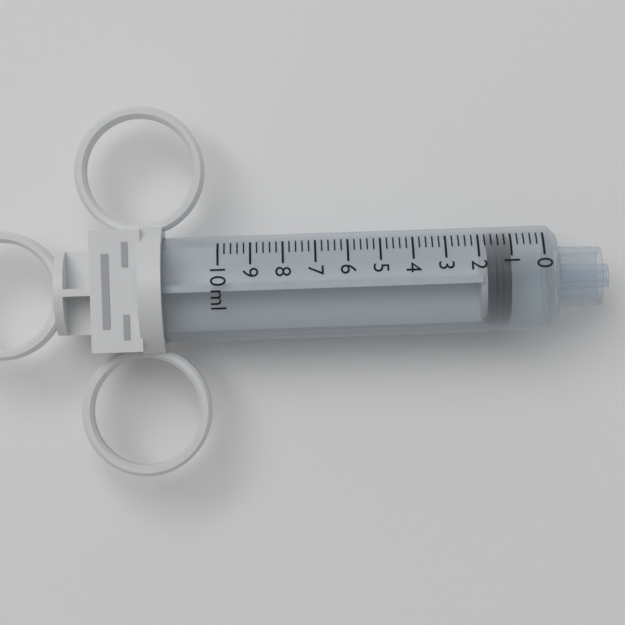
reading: 1.0 ml
